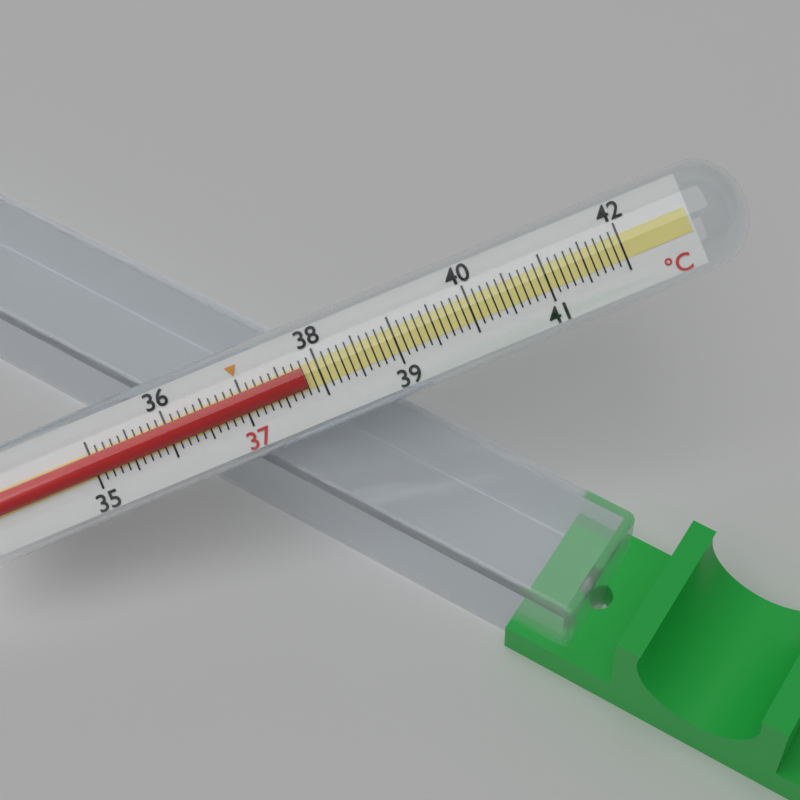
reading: 37.8 °C
